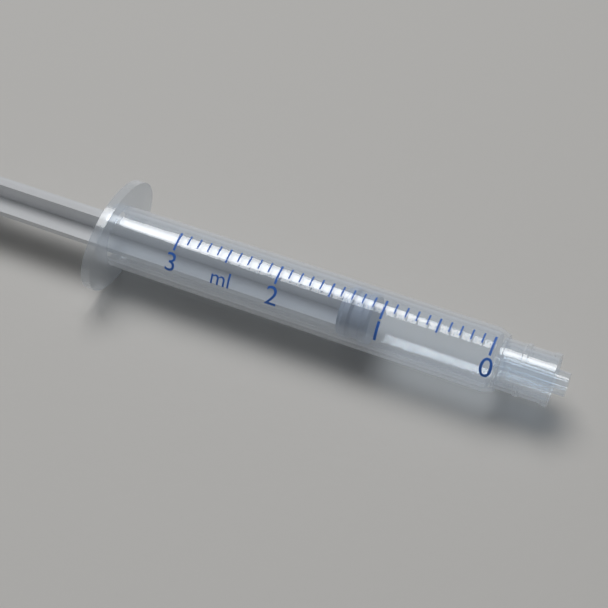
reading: 1.1 ml
